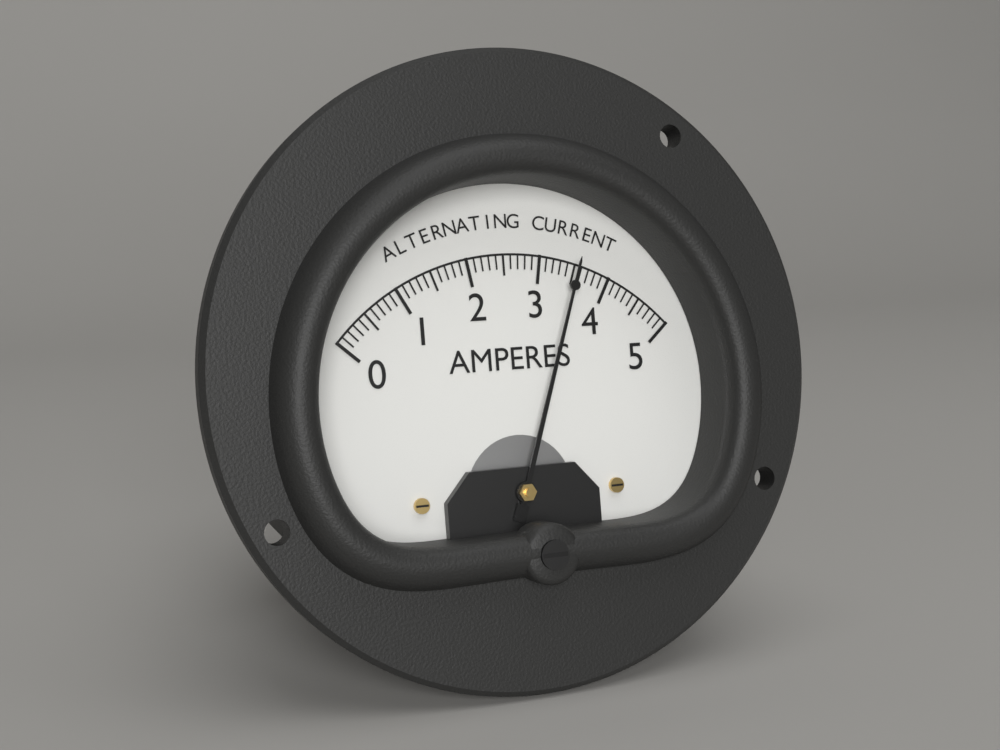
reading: 3.5 A
